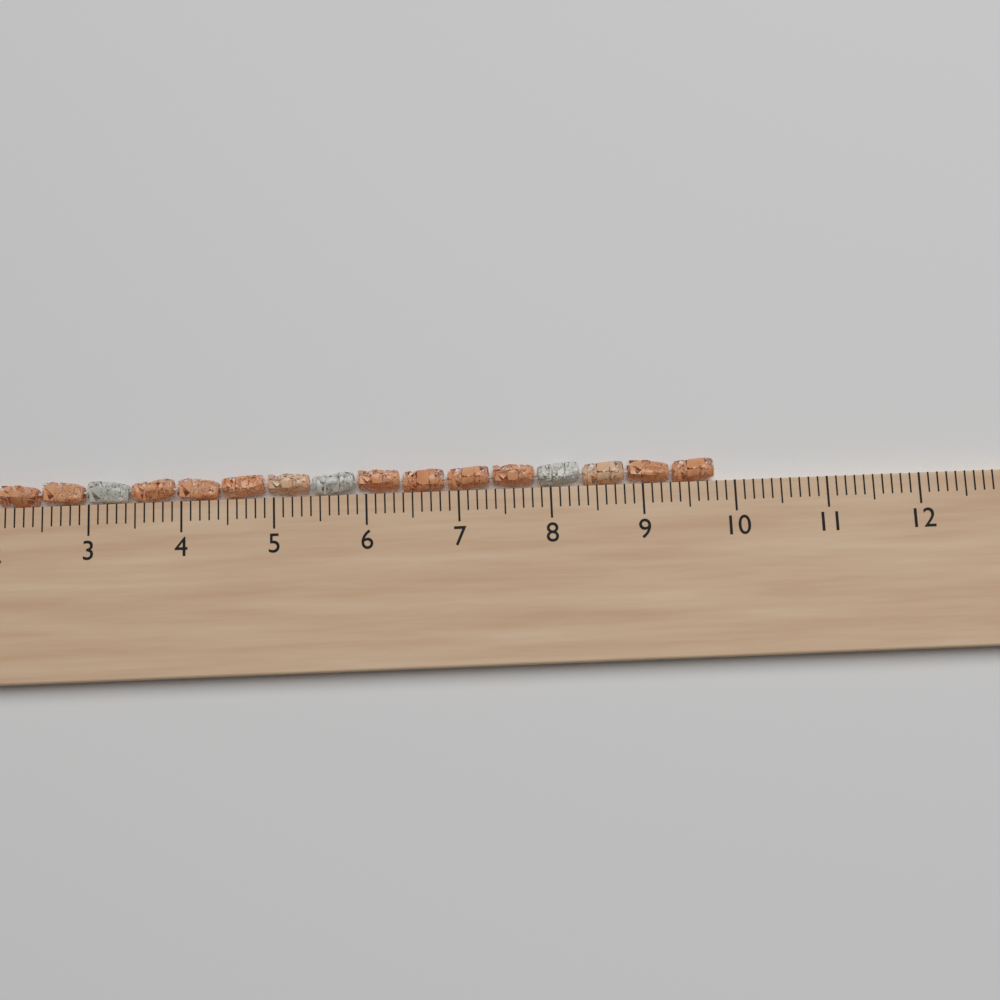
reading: 9.8 cm
